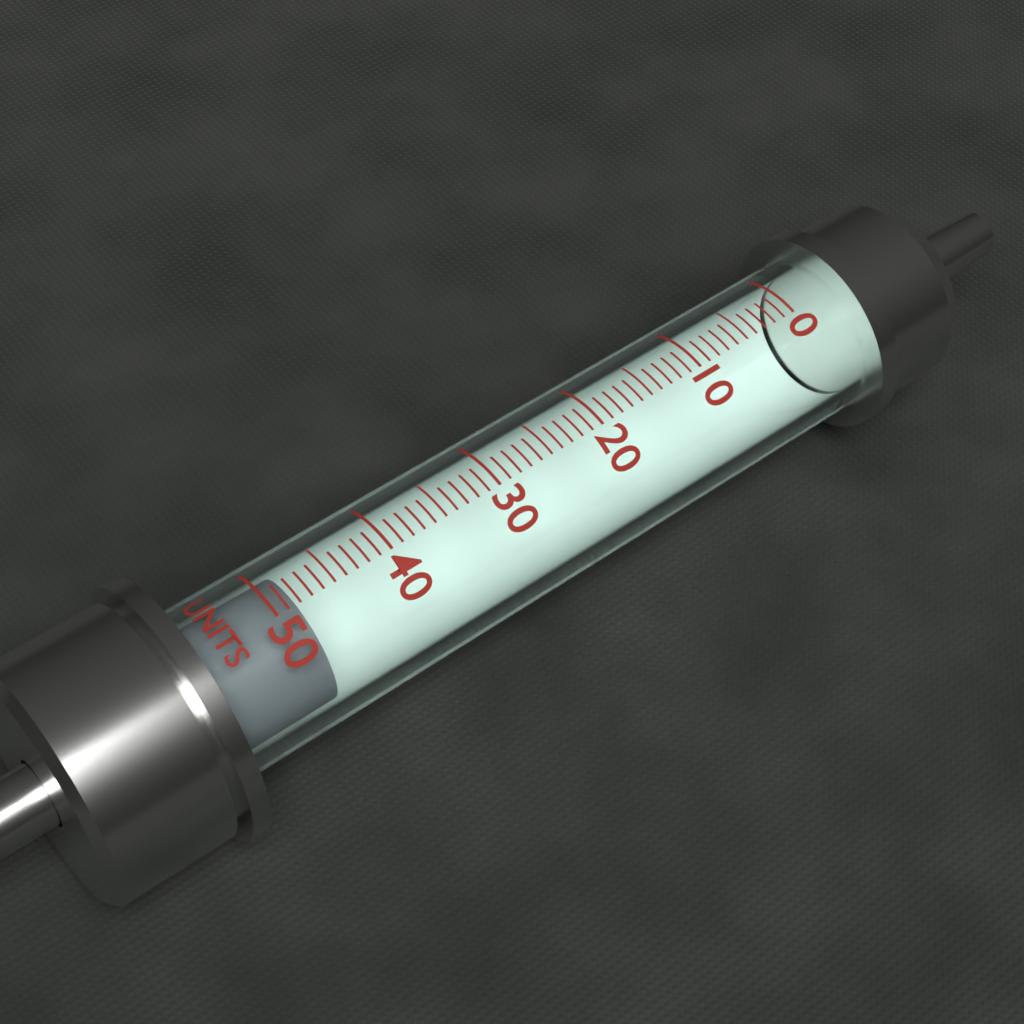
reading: 48 units
